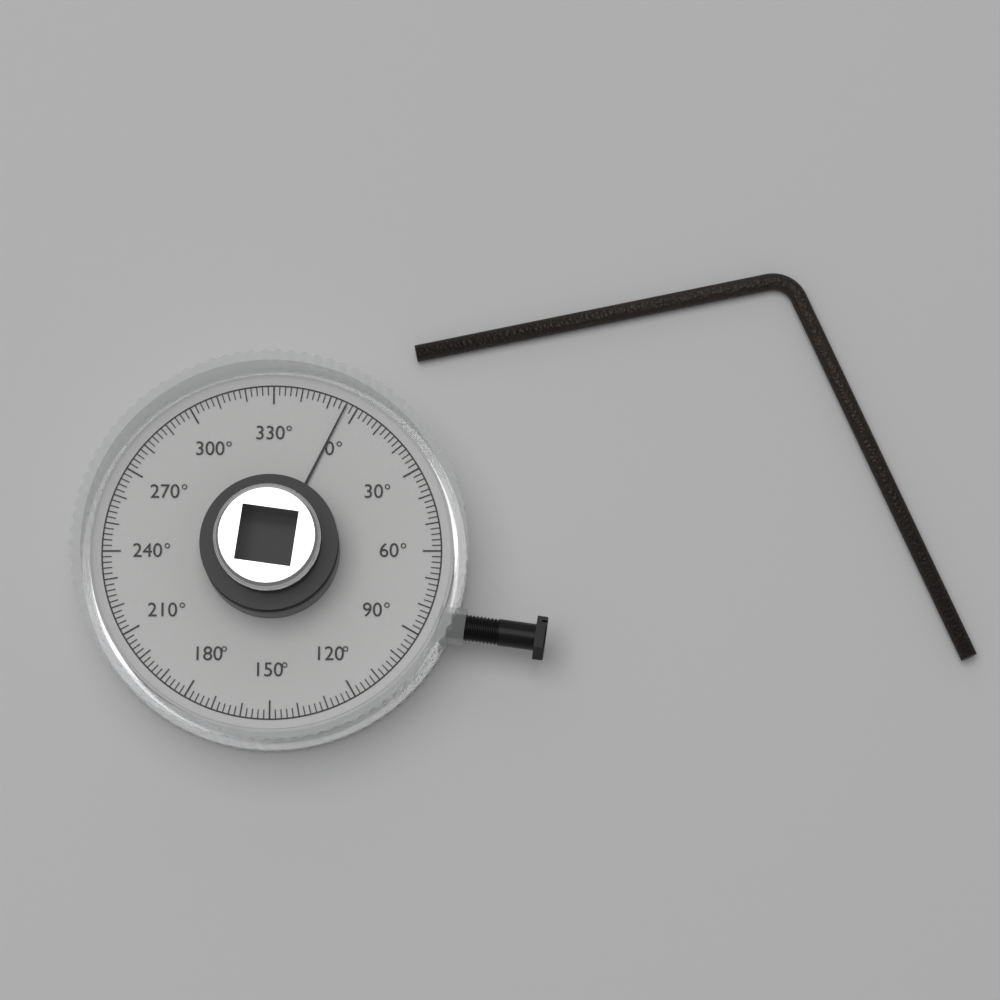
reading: 356 °
